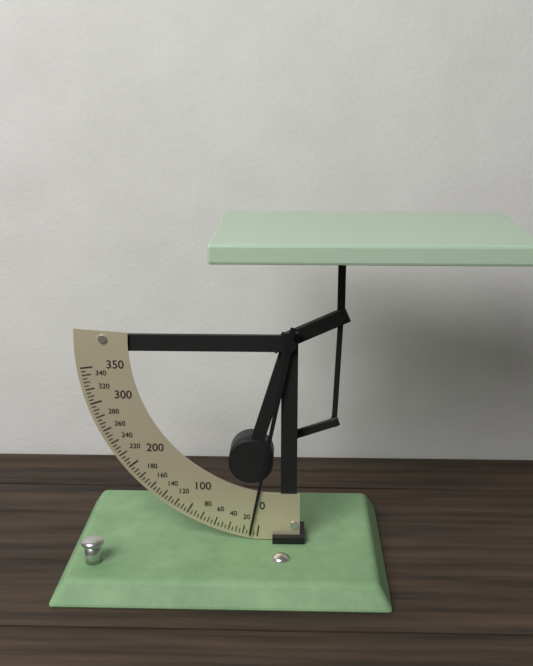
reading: 10 (no unit)
